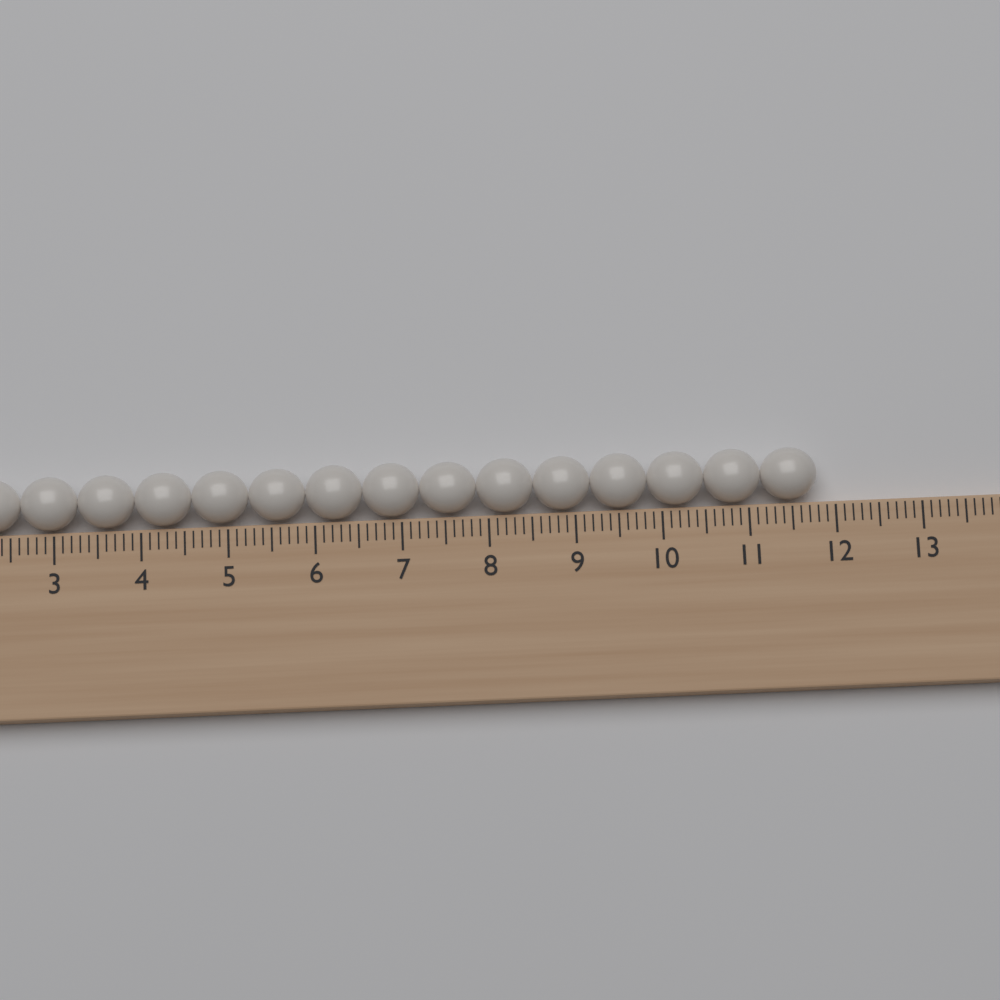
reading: 11.8 (no unit)
